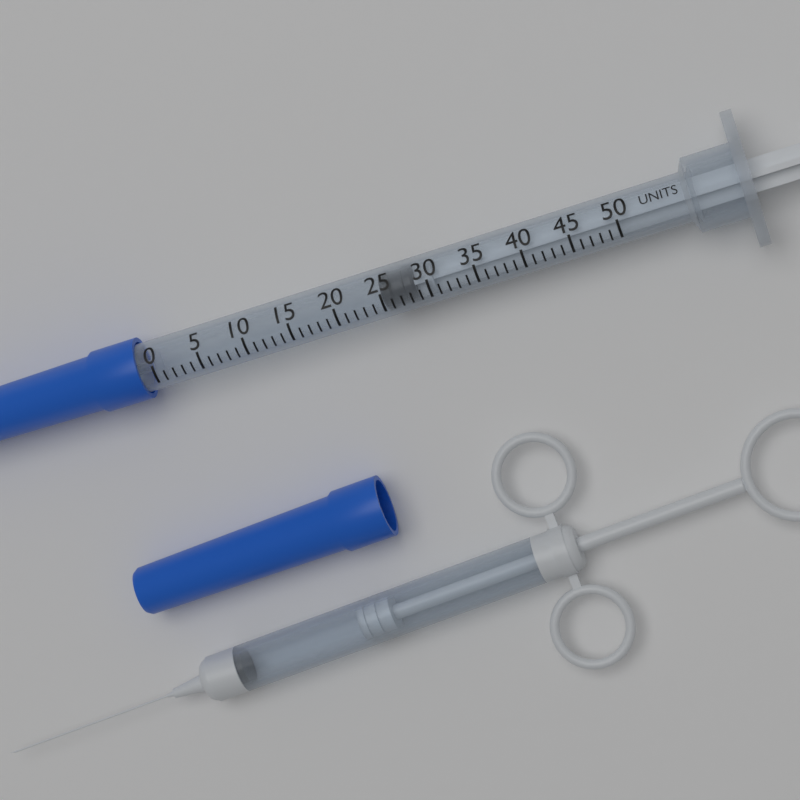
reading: 25 units
